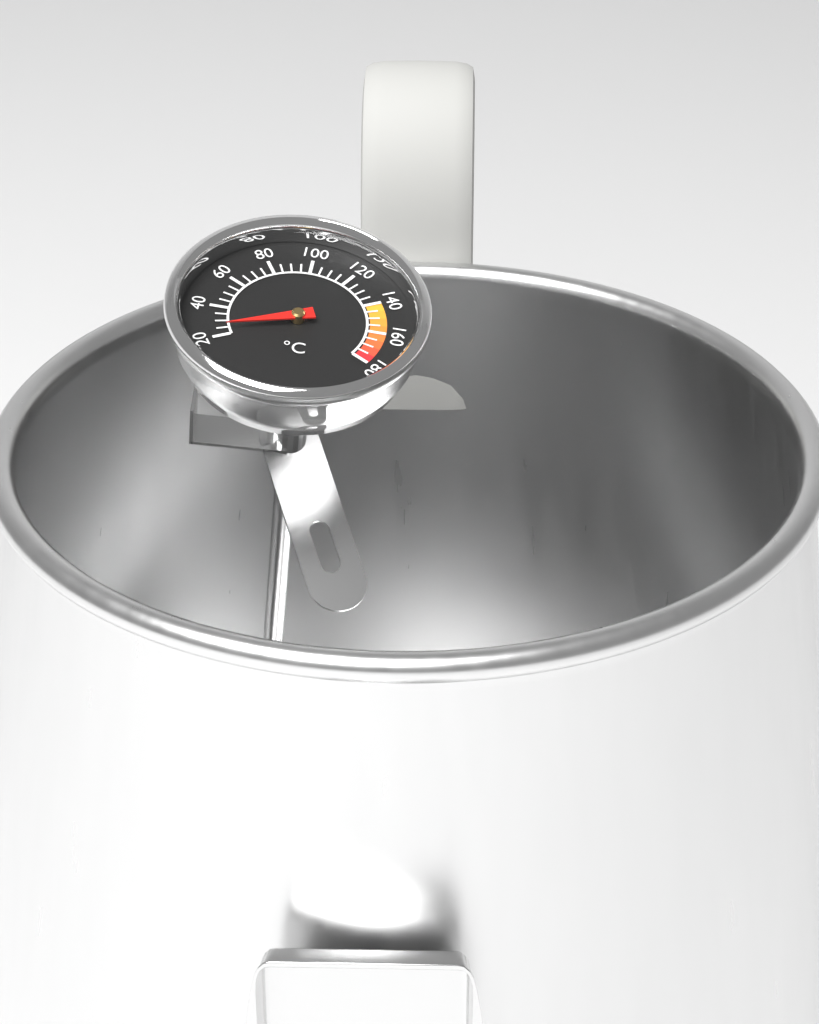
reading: 25 °C
